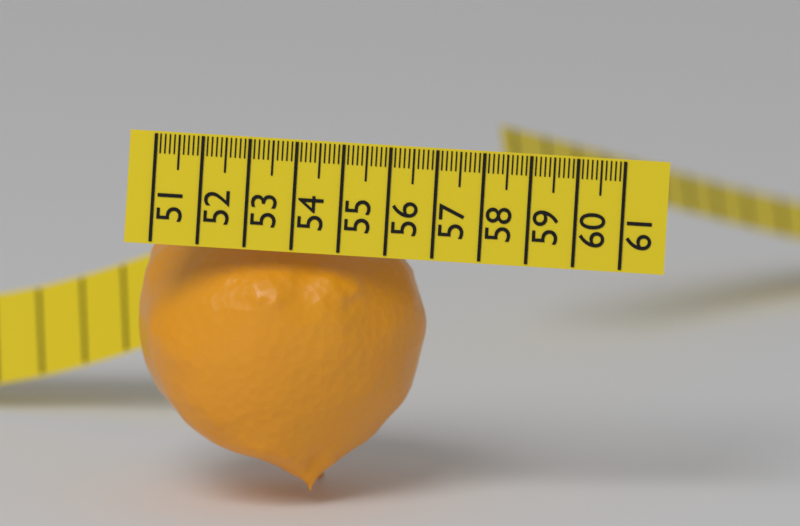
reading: 57.1 (no unit)
